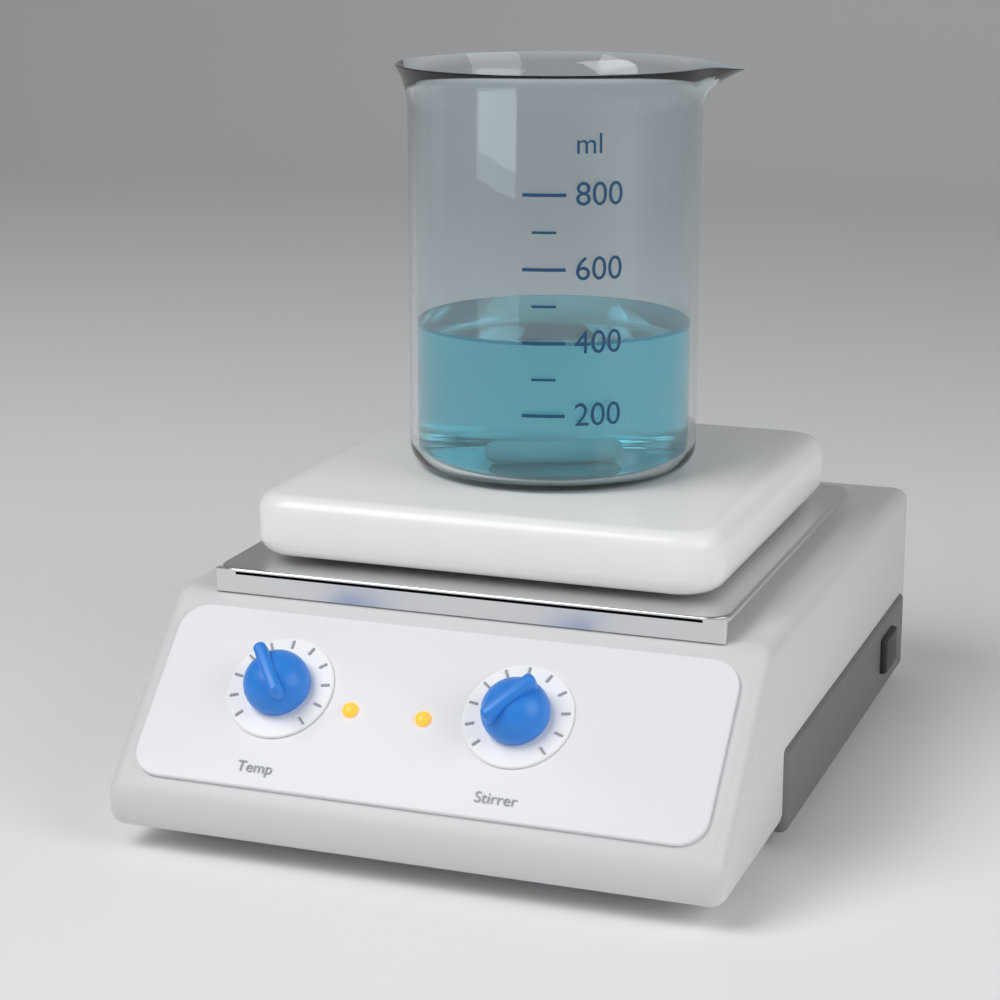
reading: 400 ml
